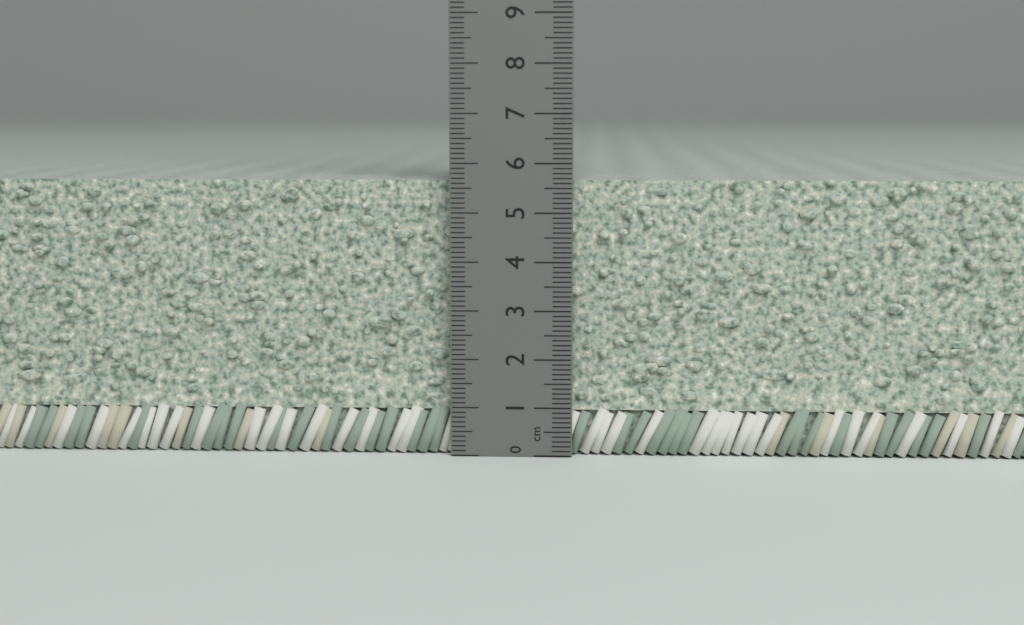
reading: 5.7 cm
